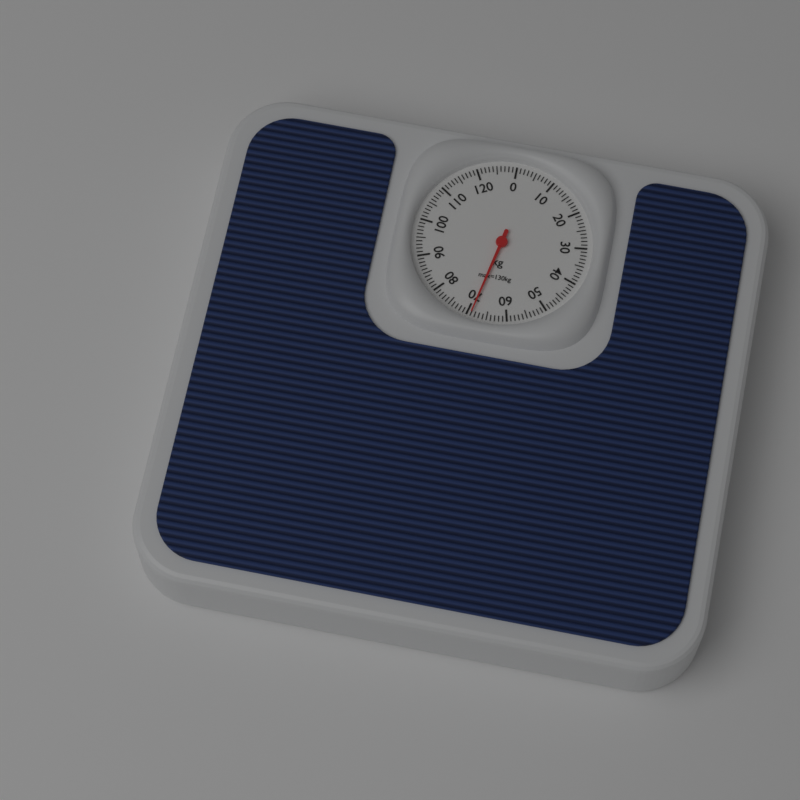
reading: 69 kg
